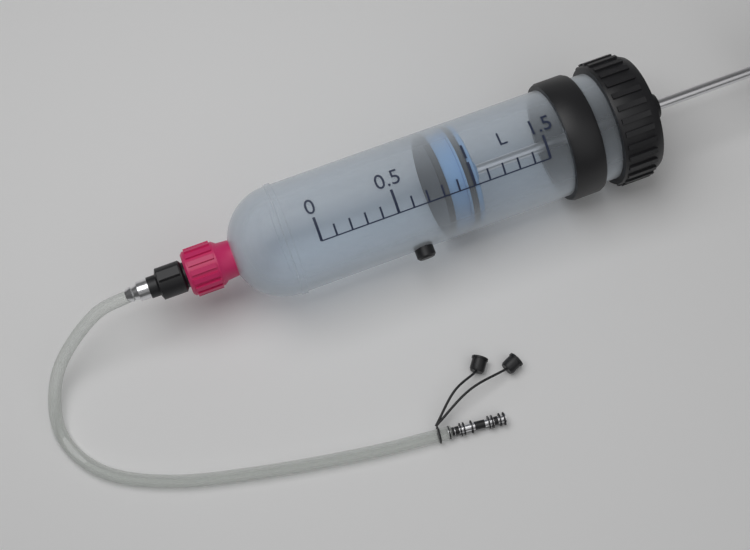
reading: 0.8 L
